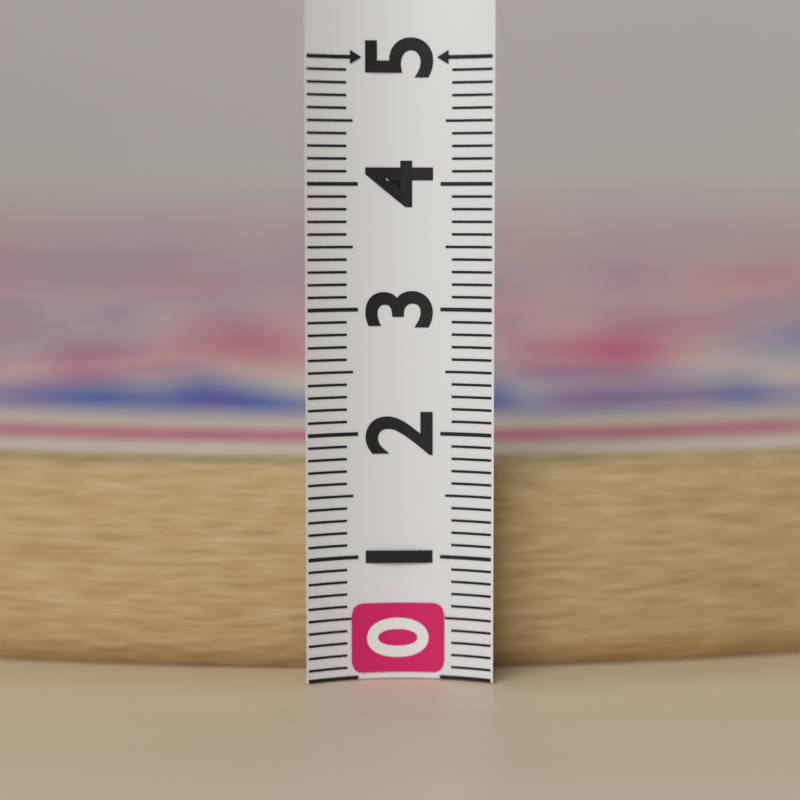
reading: 1.7 (no unit)
